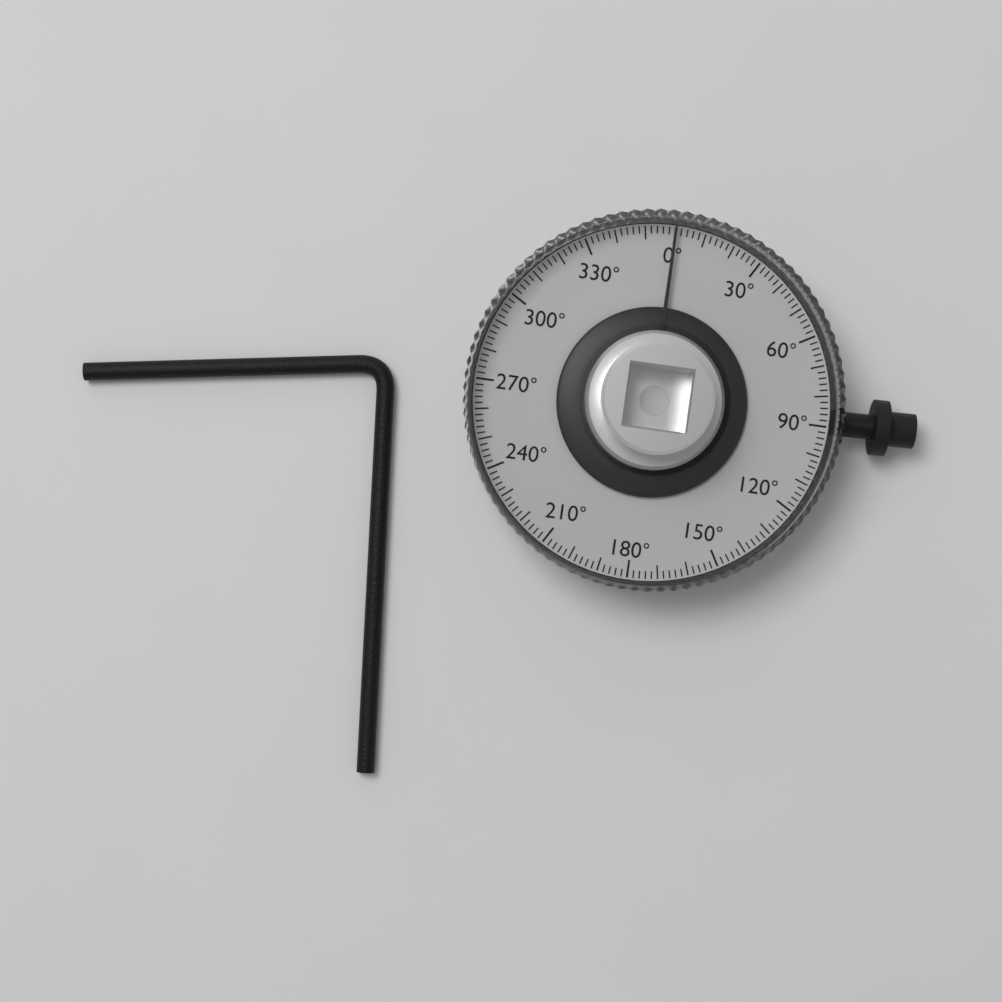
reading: 0 °
